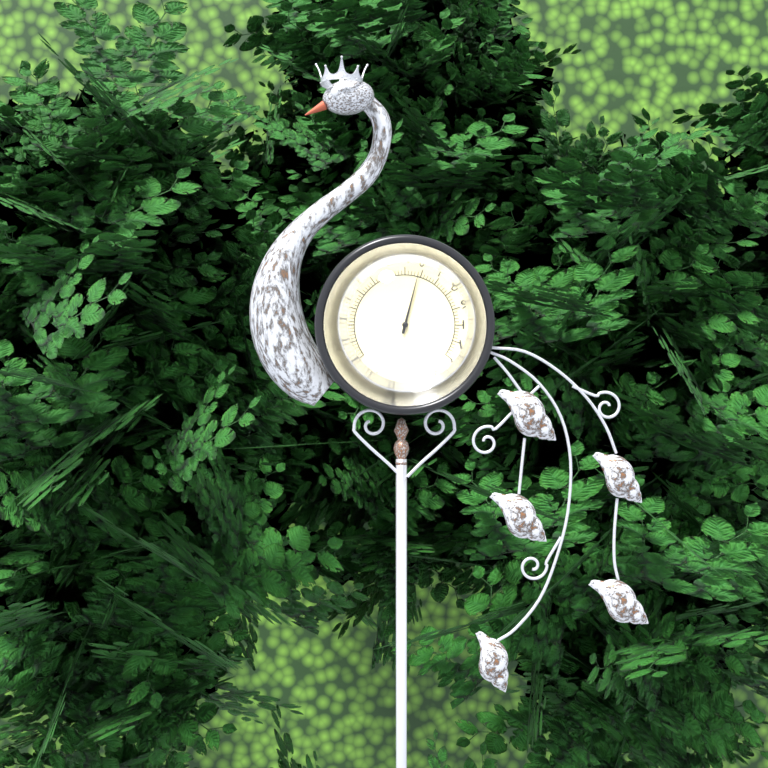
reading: 58 °F
